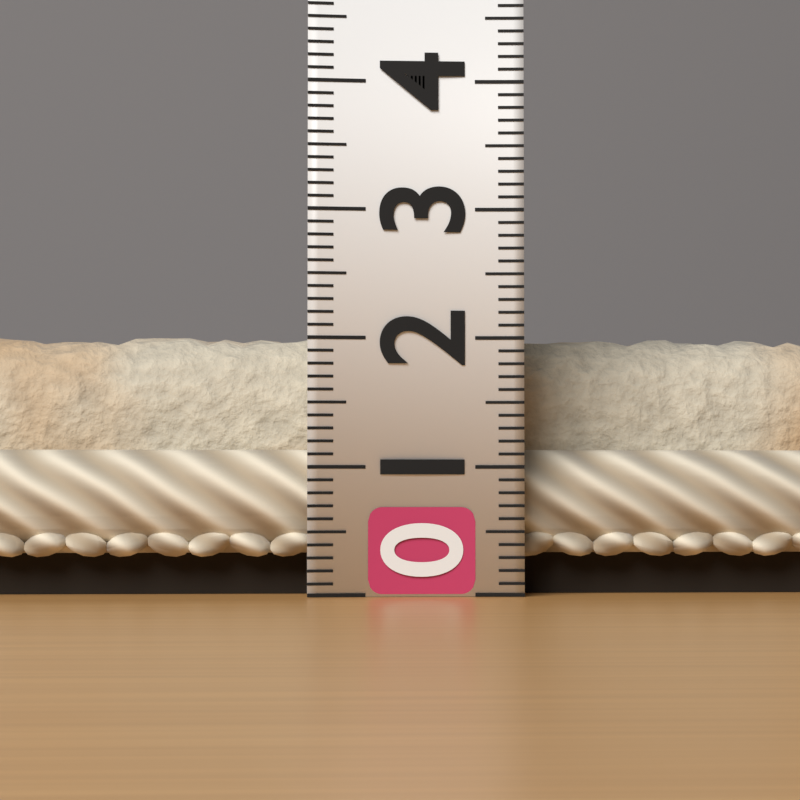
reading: 2.1 (no unit)
